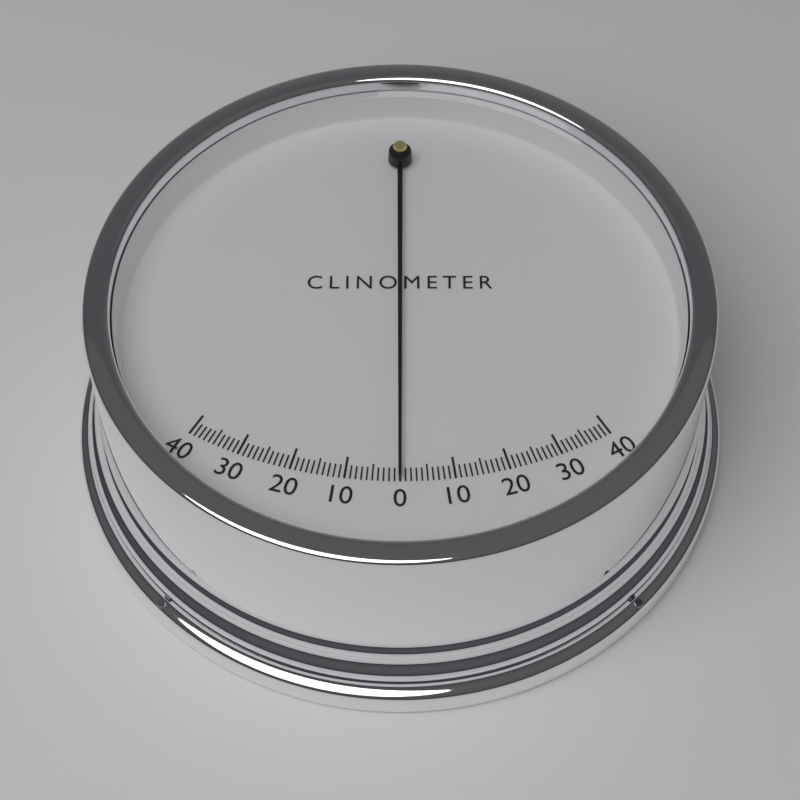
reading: 0 (no unit)
